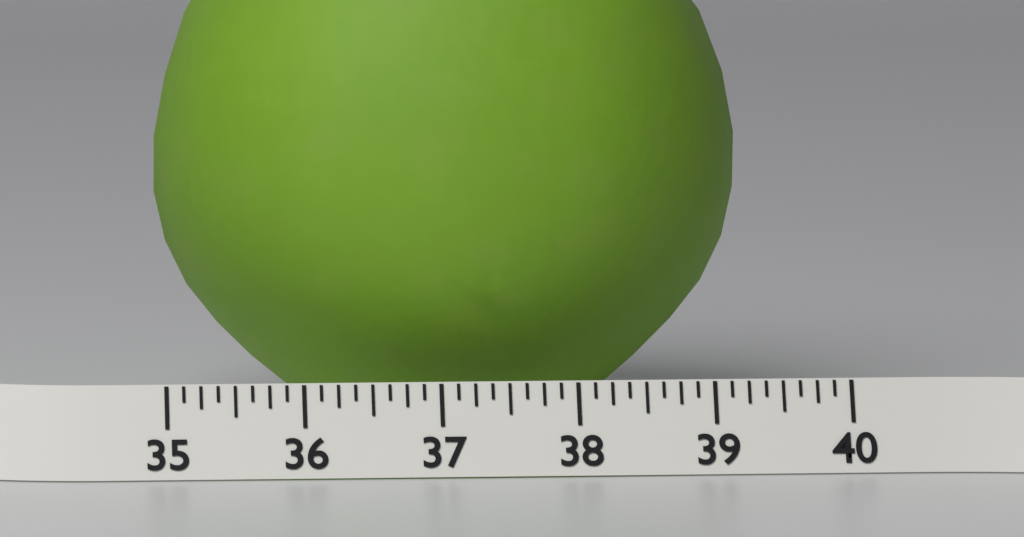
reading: 39.375 (no unit)
